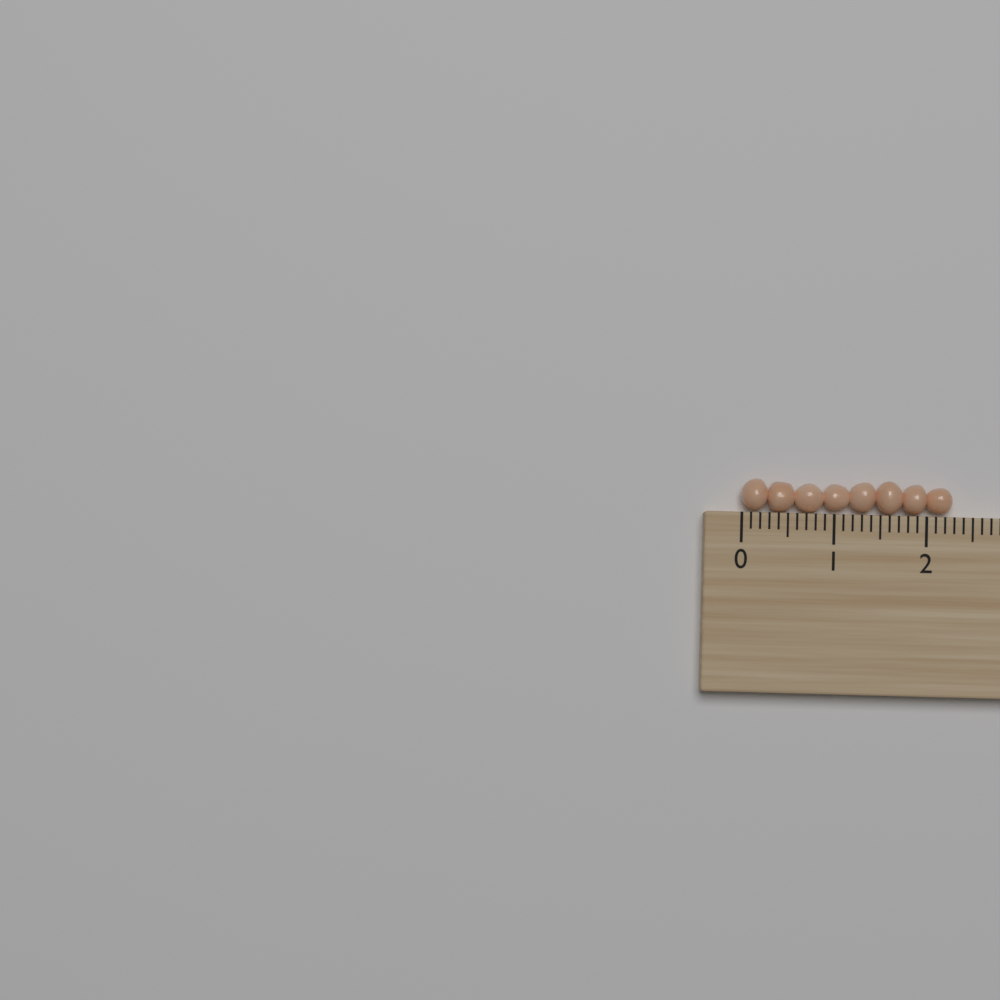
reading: 2.3 (no unit)
